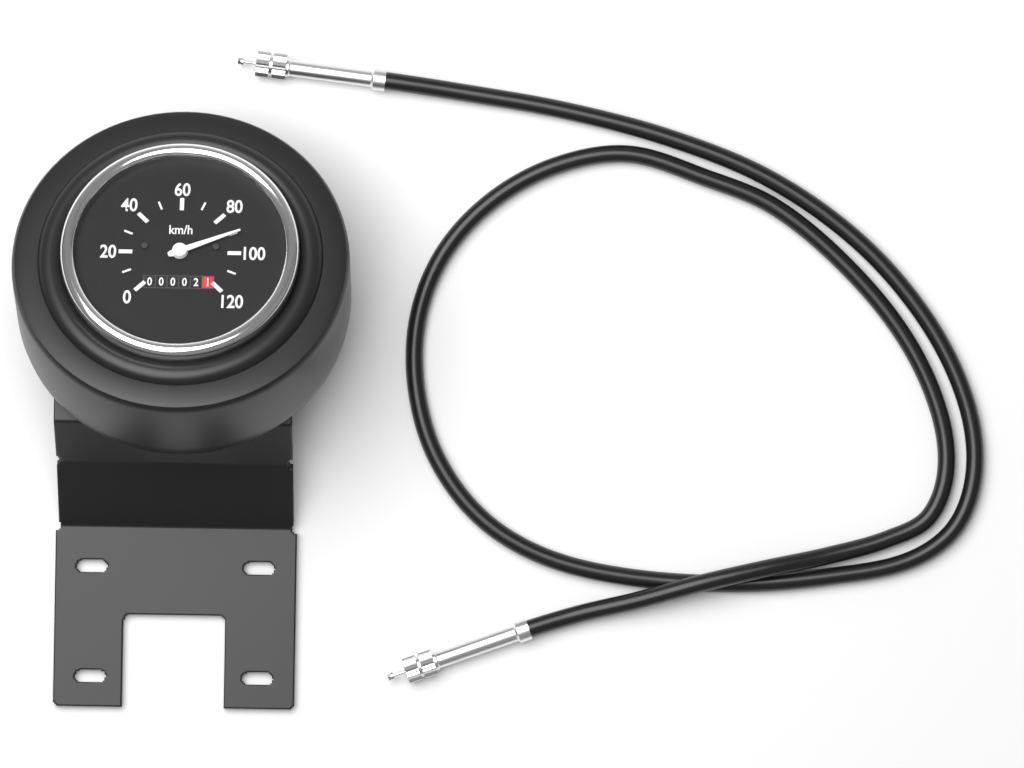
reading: 90 km/h
